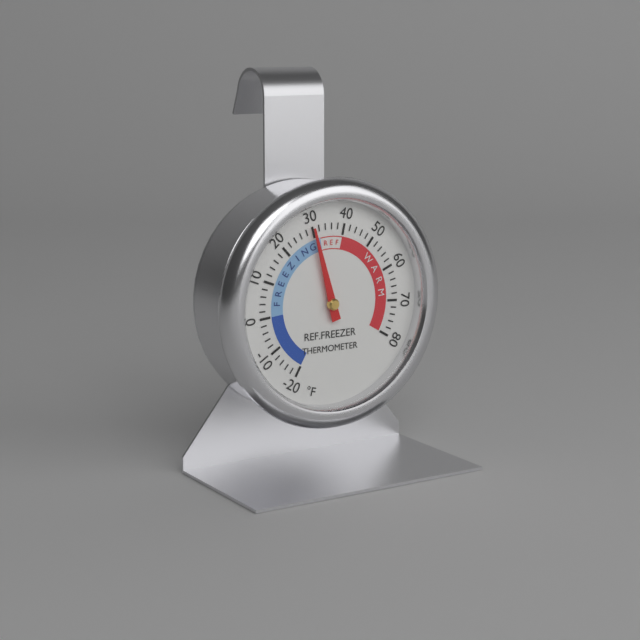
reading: 30 °F
